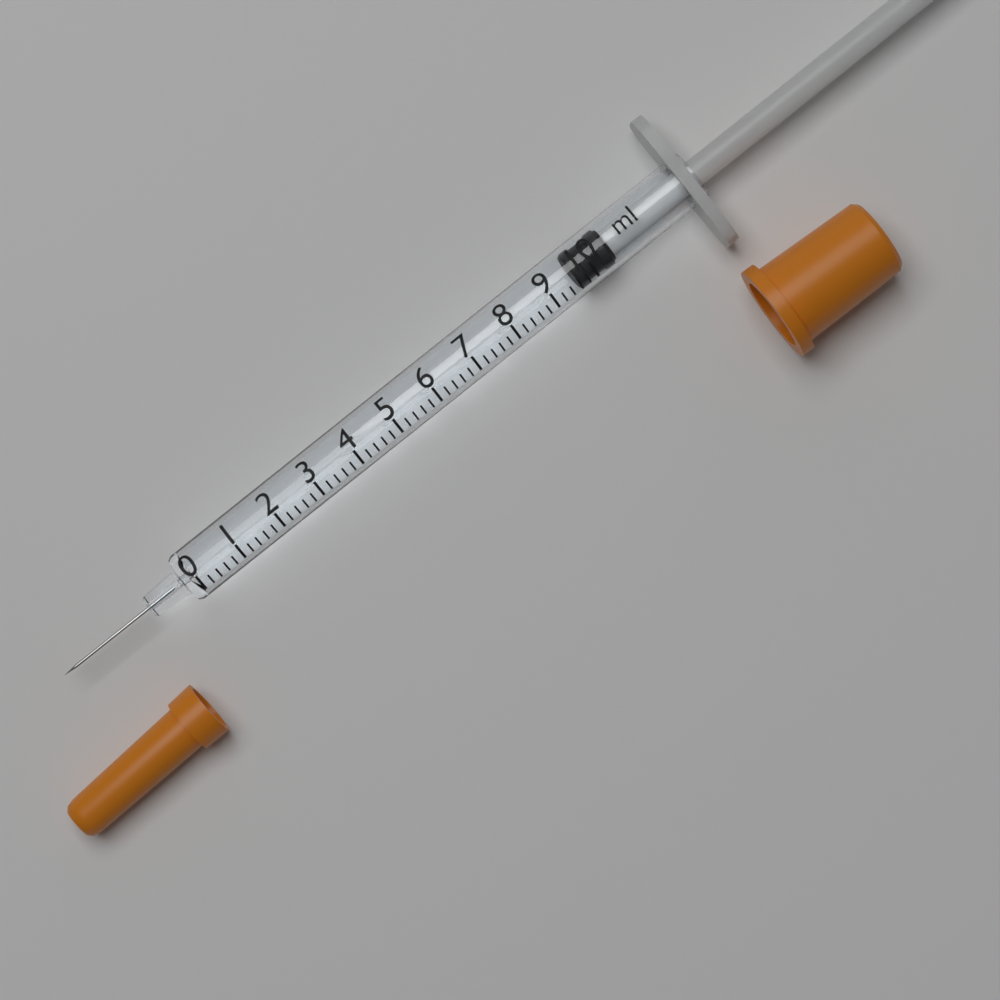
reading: 9.6 ml
